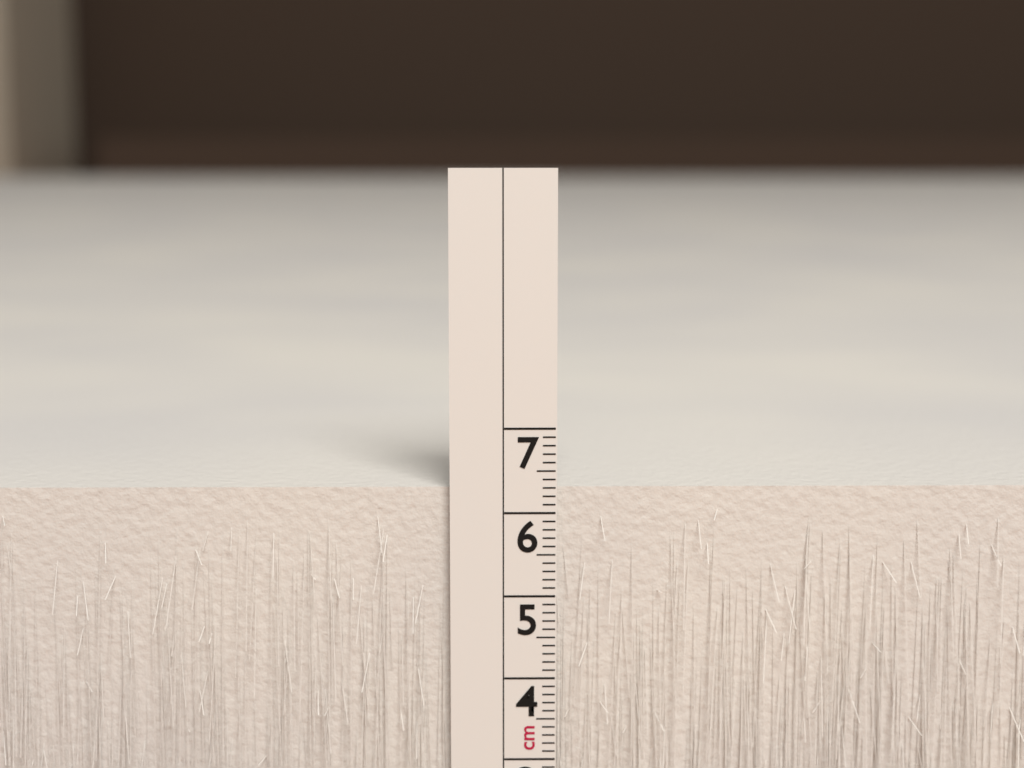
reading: 6.3 cm
